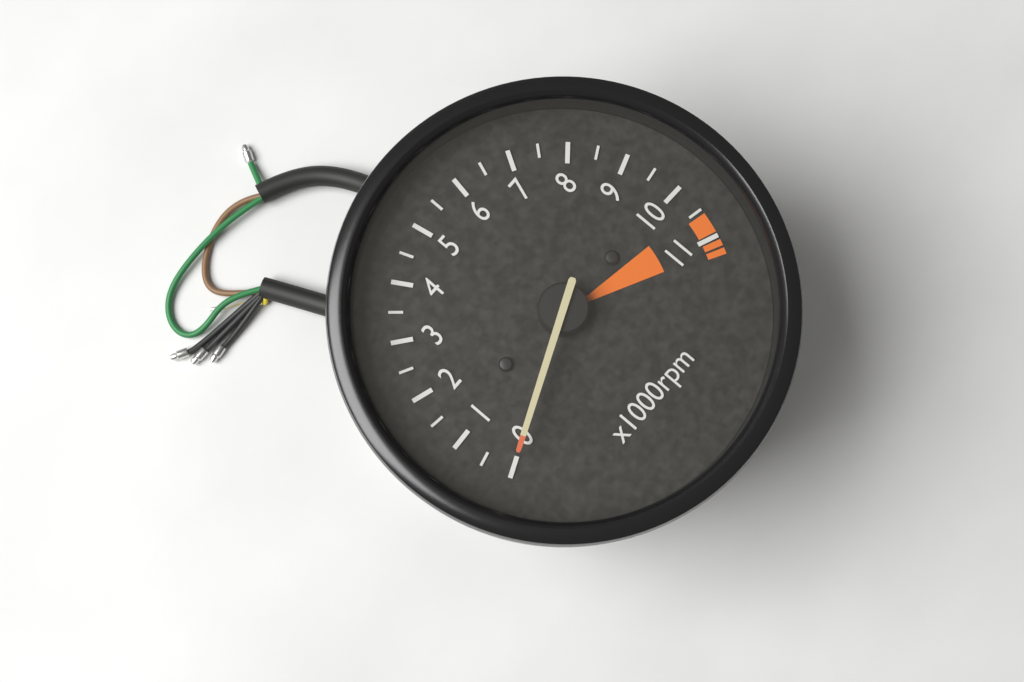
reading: 0 rpm
